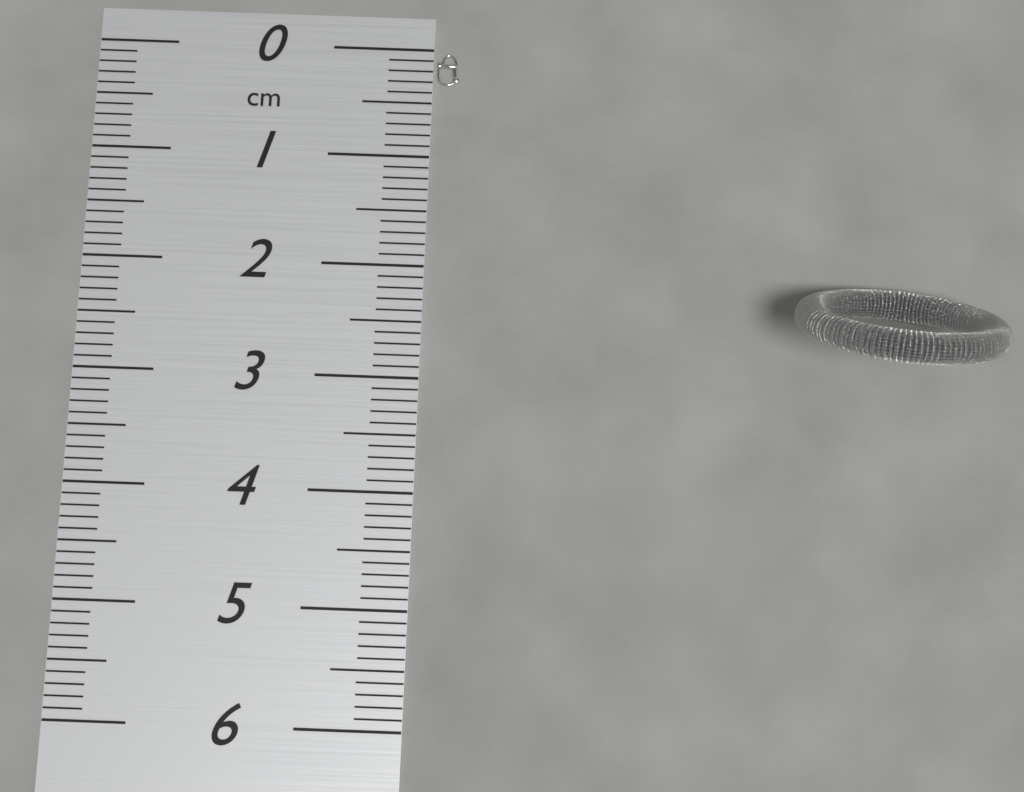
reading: 0.3 cm
